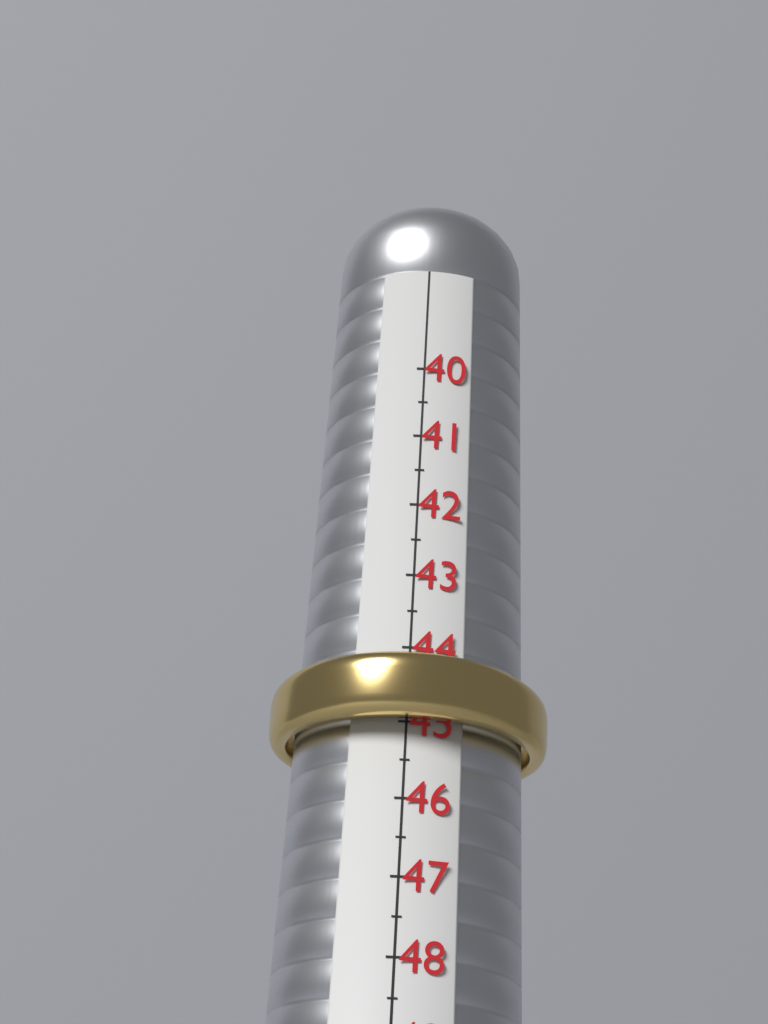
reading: 45.0 (no unit)
